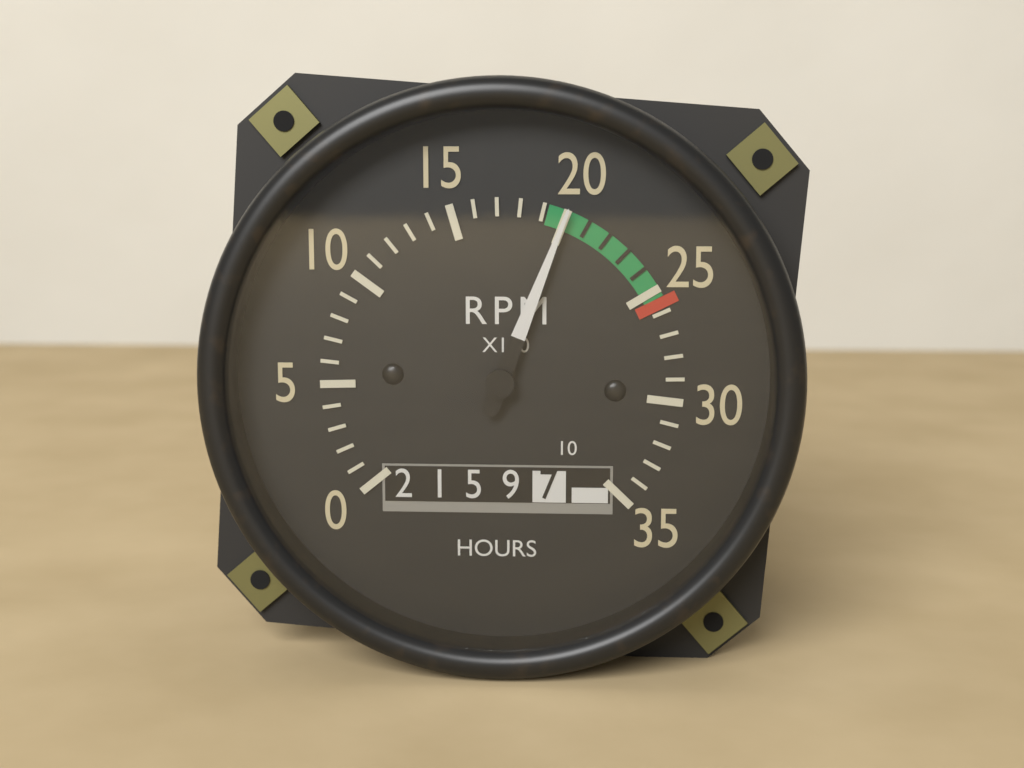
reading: 20 RPM x100
